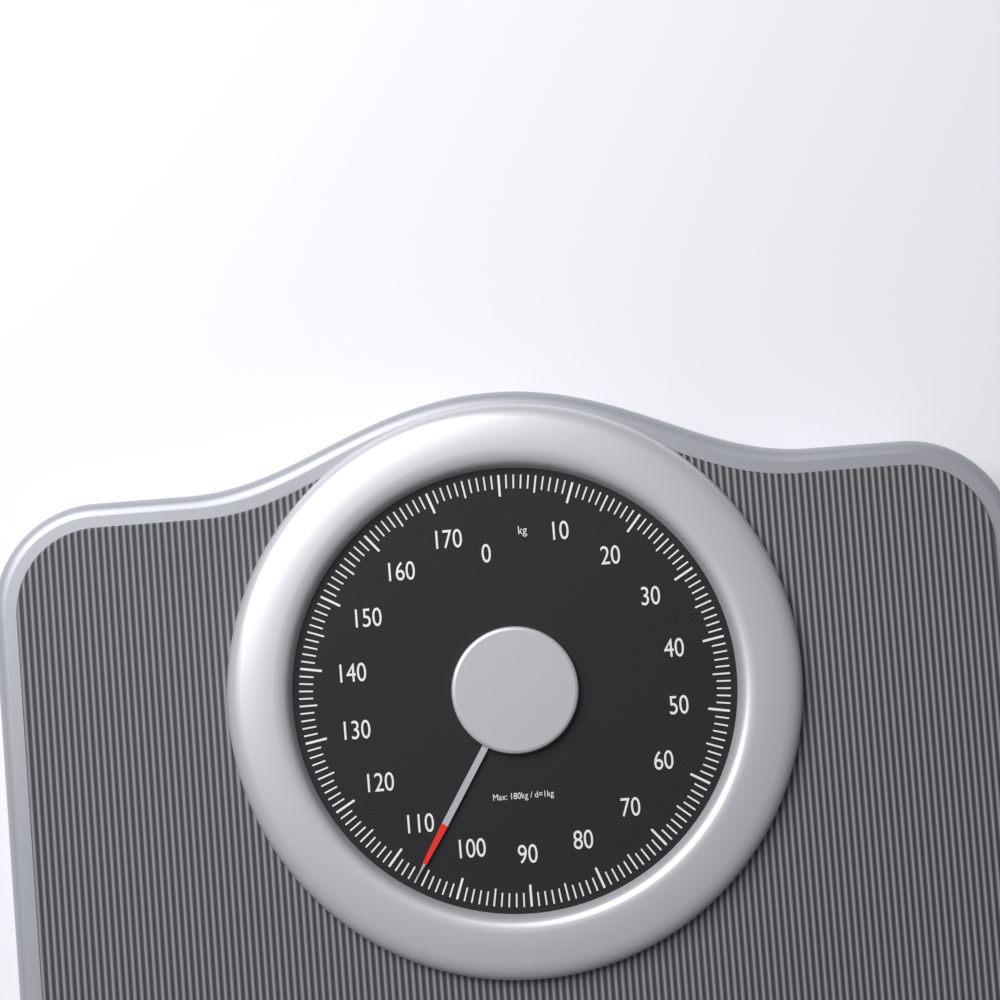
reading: 106 kg
